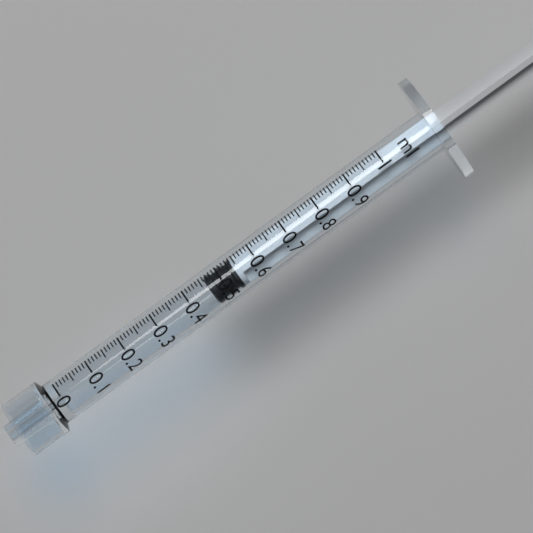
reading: 0.46 ml
